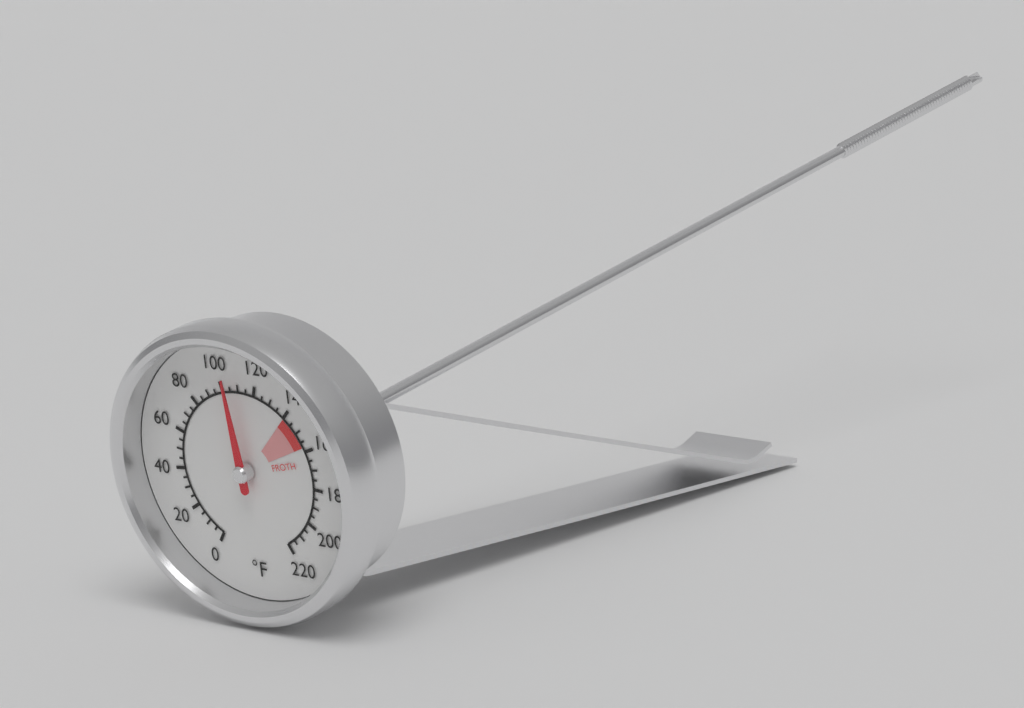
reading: 105 °F
